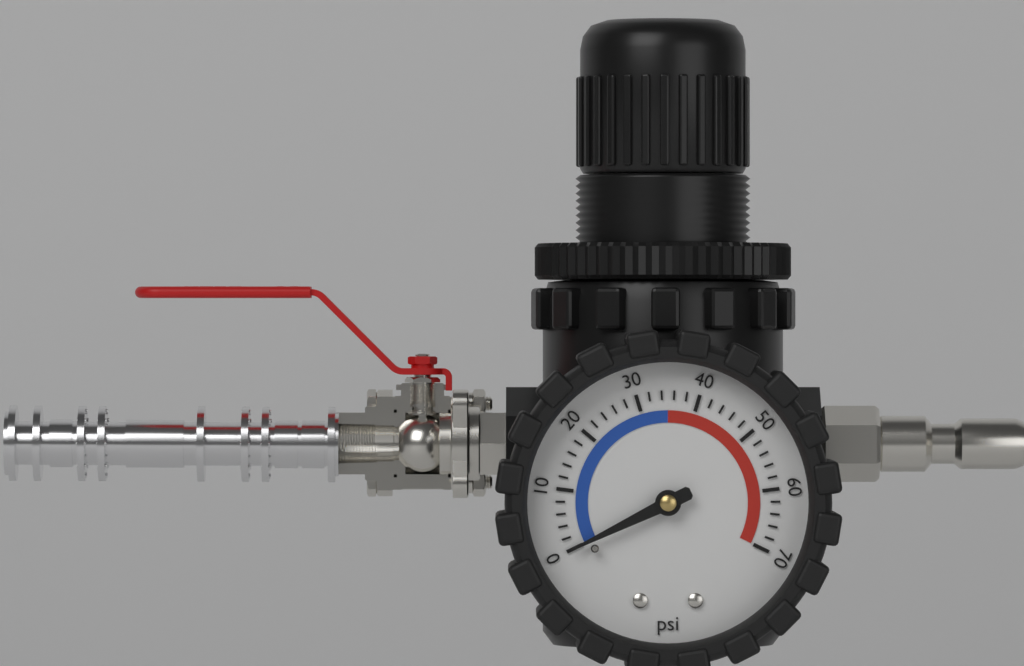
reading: 0 psi
